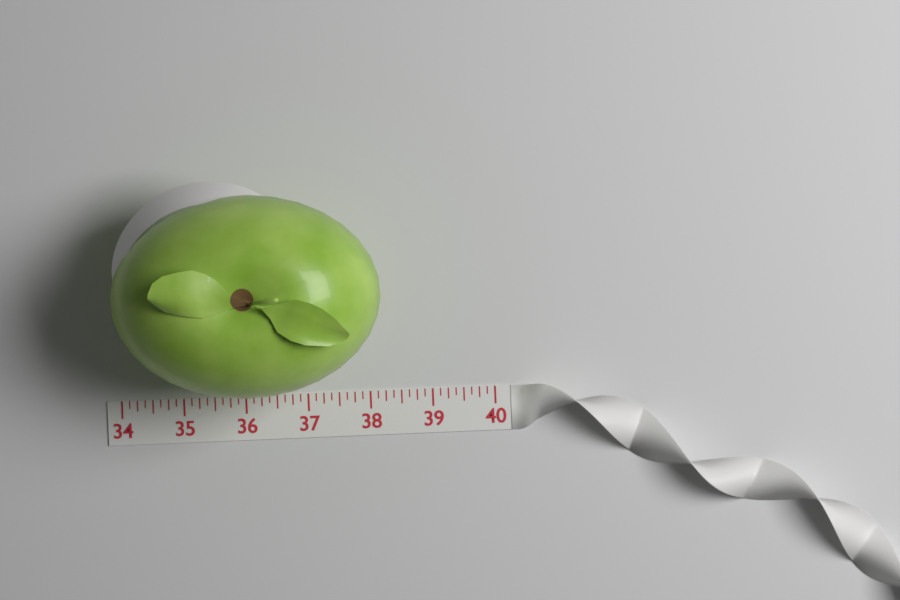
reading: 38.250 (no unit)
